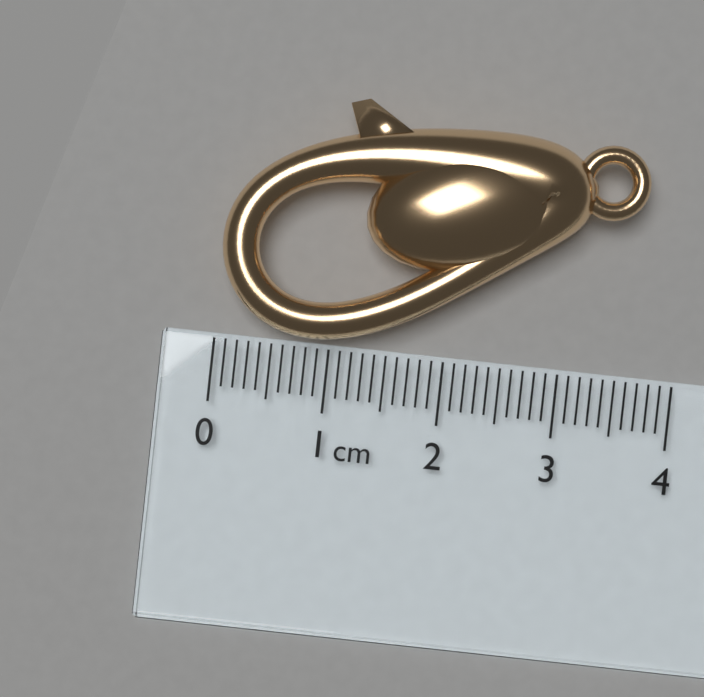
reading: 3.6 cm
